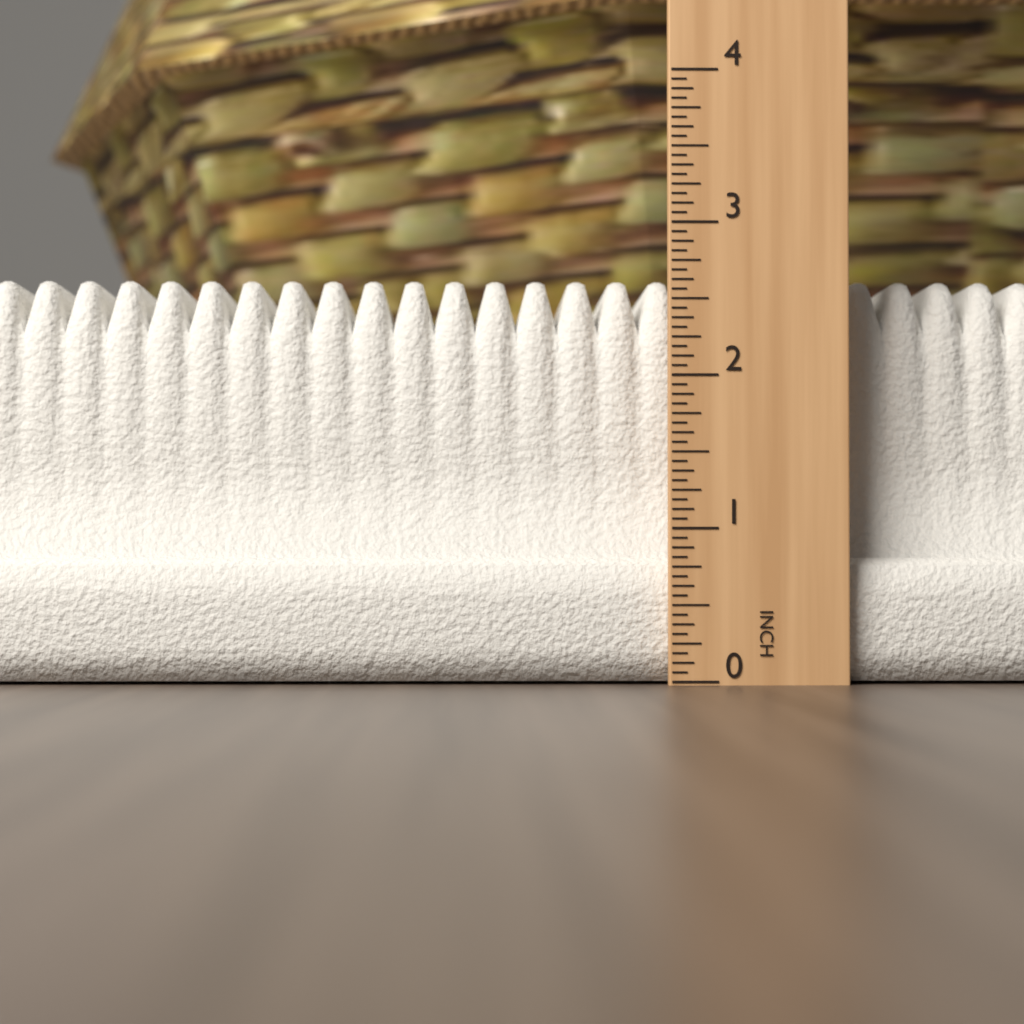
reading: 2.6875 in
